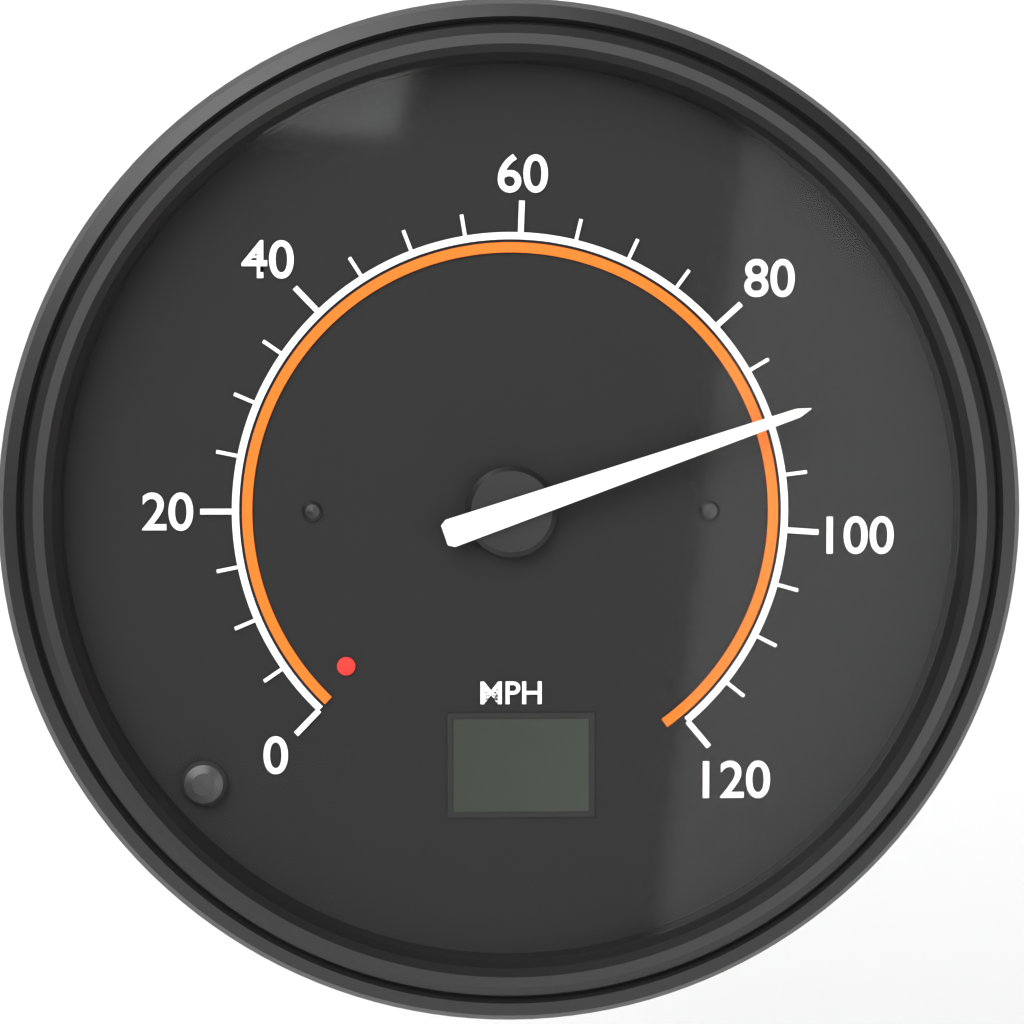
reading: 90 MPH
